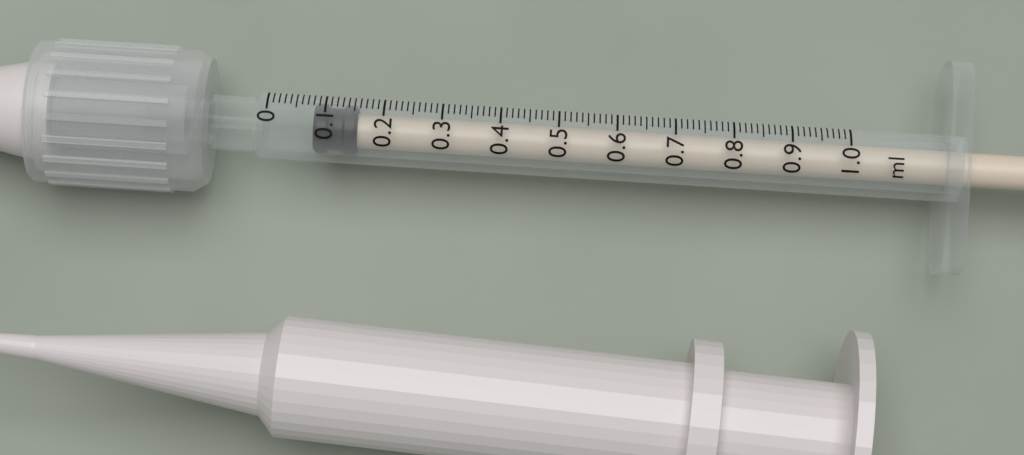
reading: 0.08 ml
